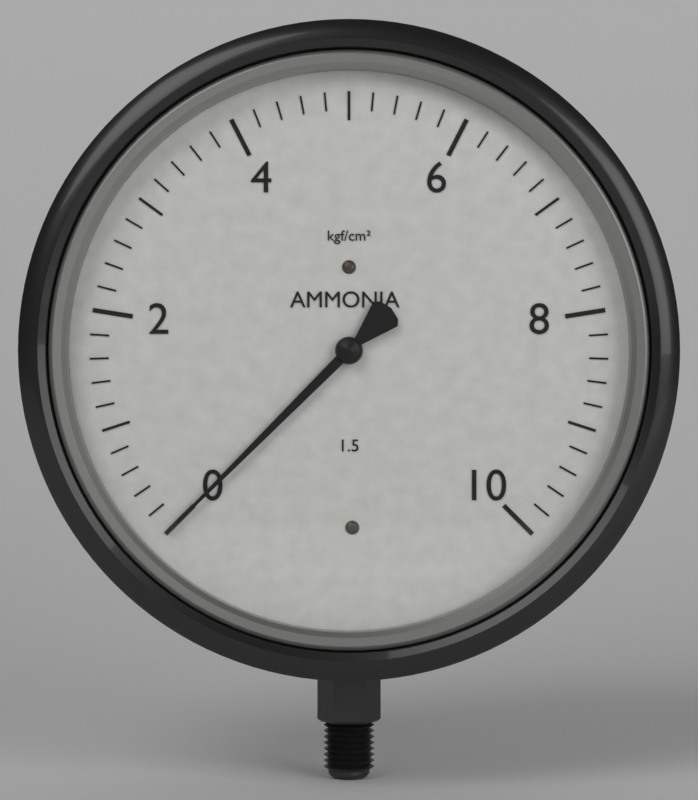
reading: 0.0 kgf/cm²
